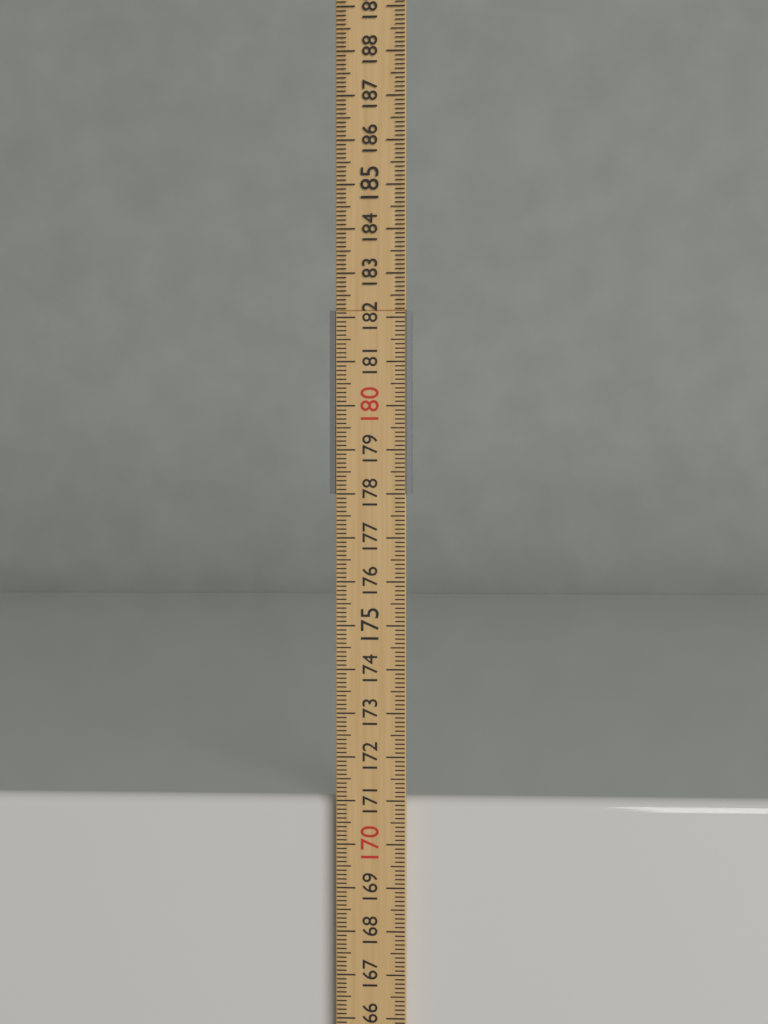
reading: 171.0 cm
